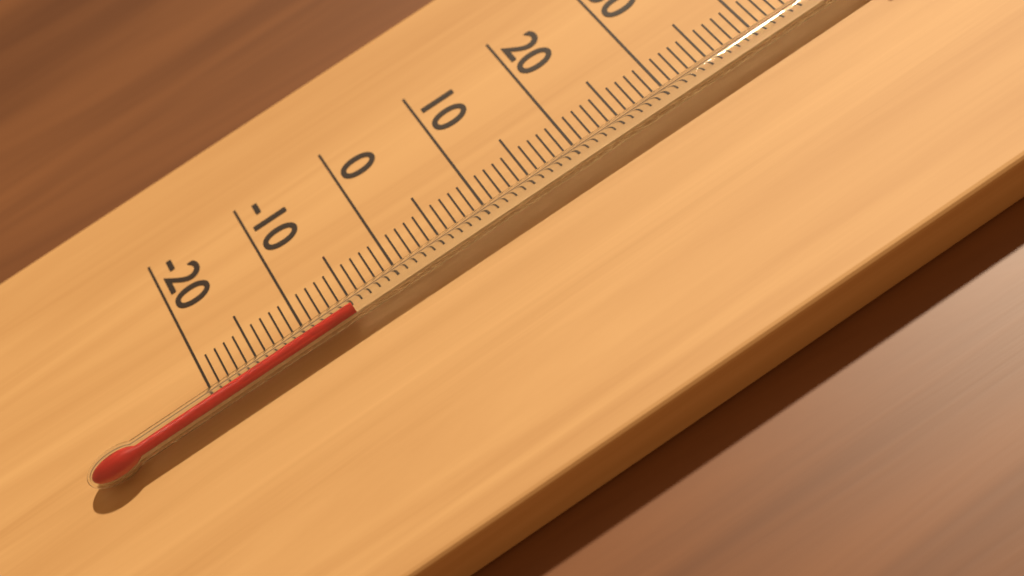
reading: -5 °C
